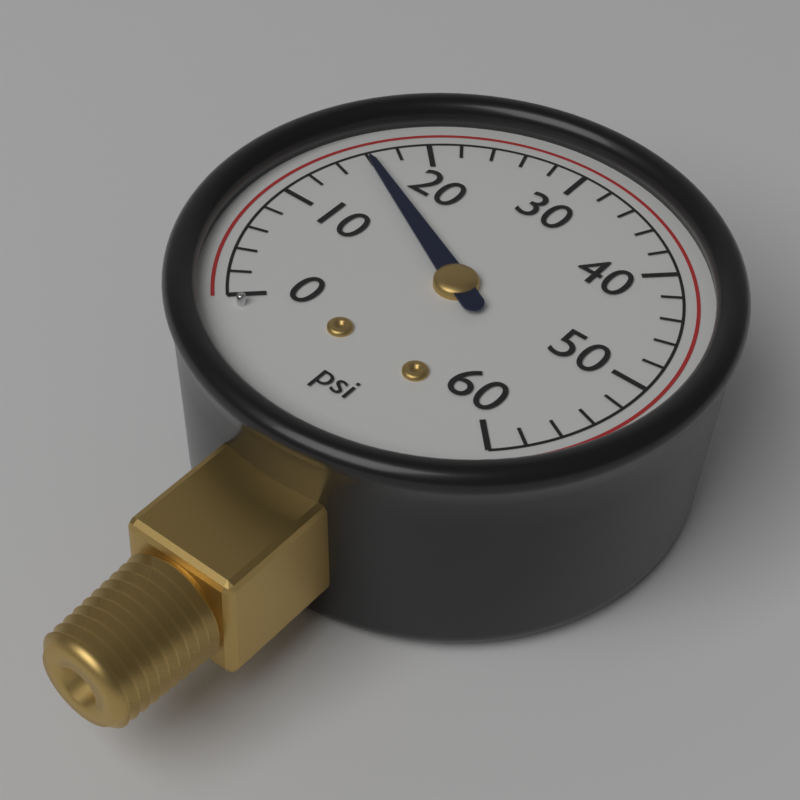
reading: 16 psi
